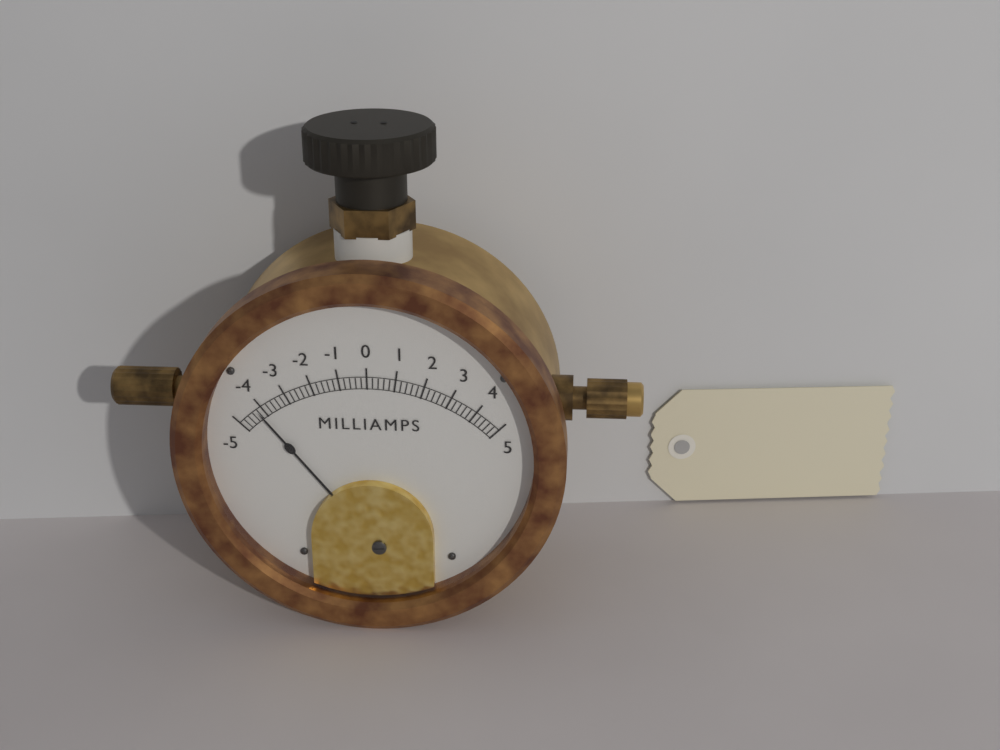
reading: -4.2 mA
